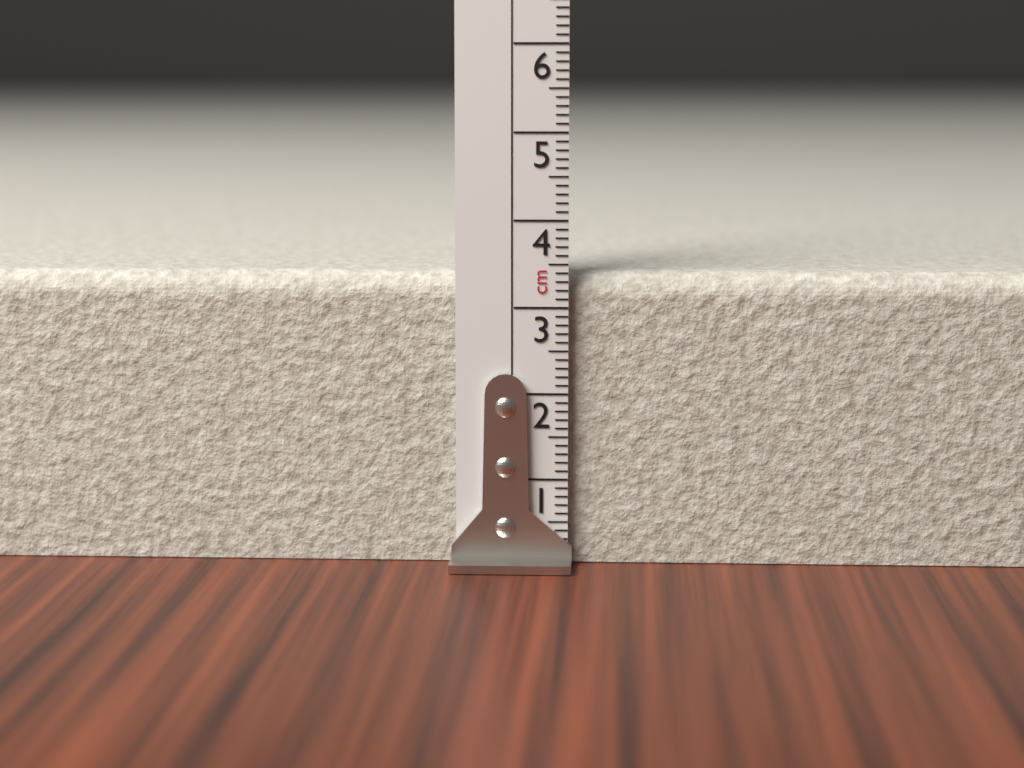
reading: 3.4 cm
